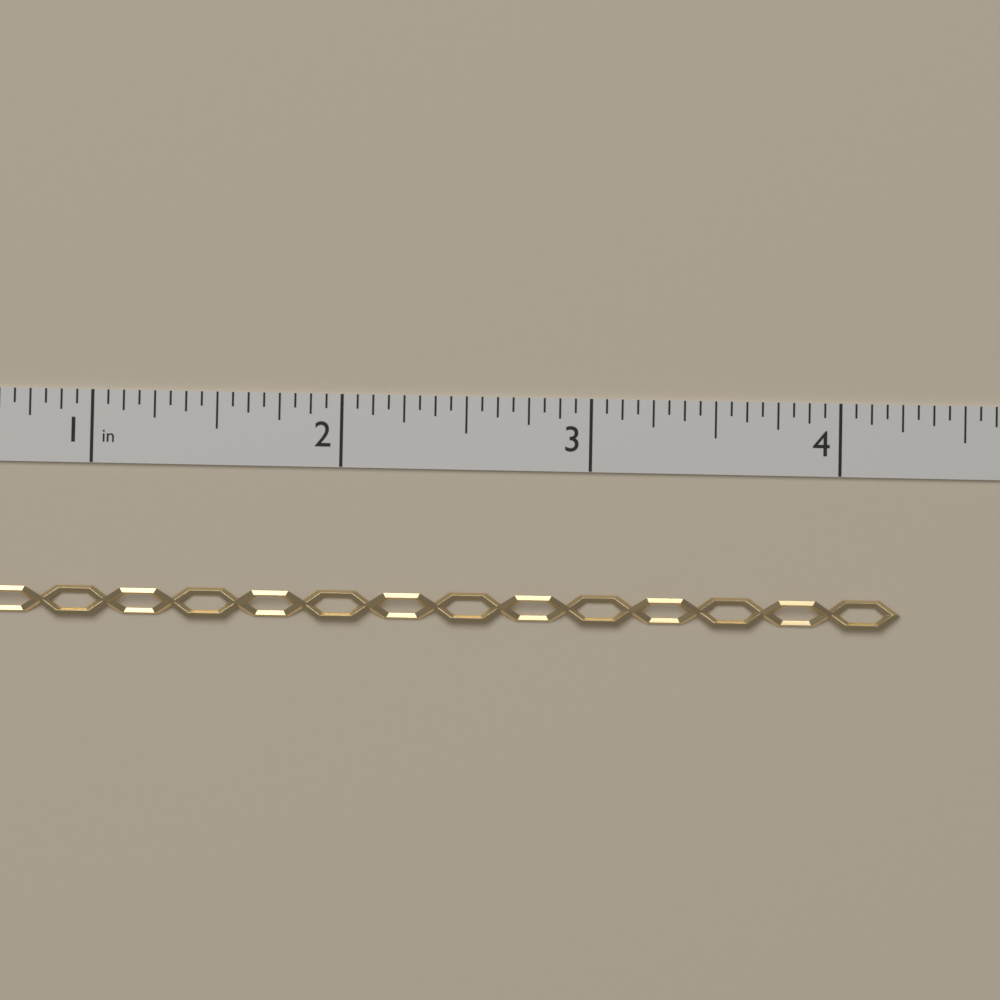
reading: 4.2500 in
